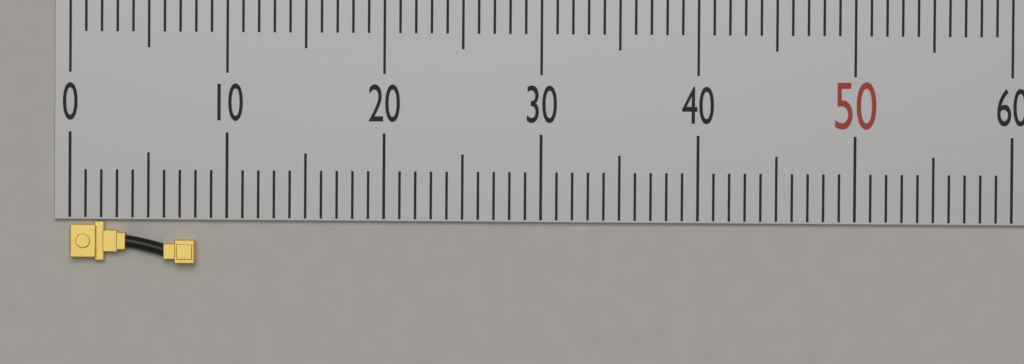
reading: 8 (no unit)
